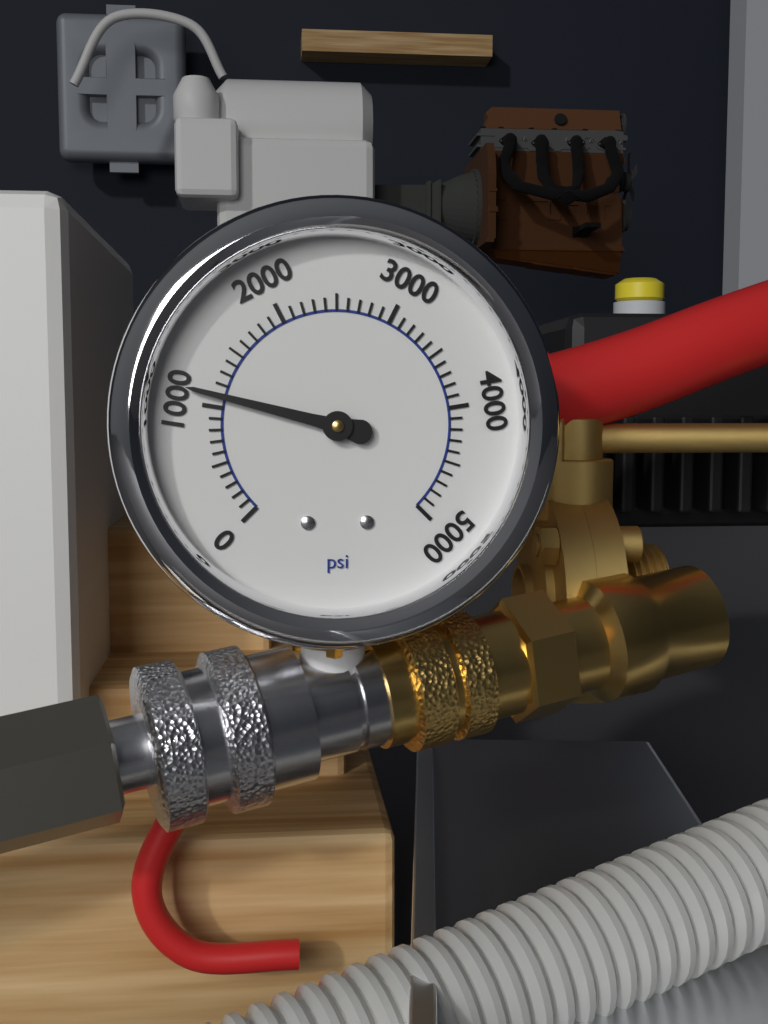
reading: 1100 psi
